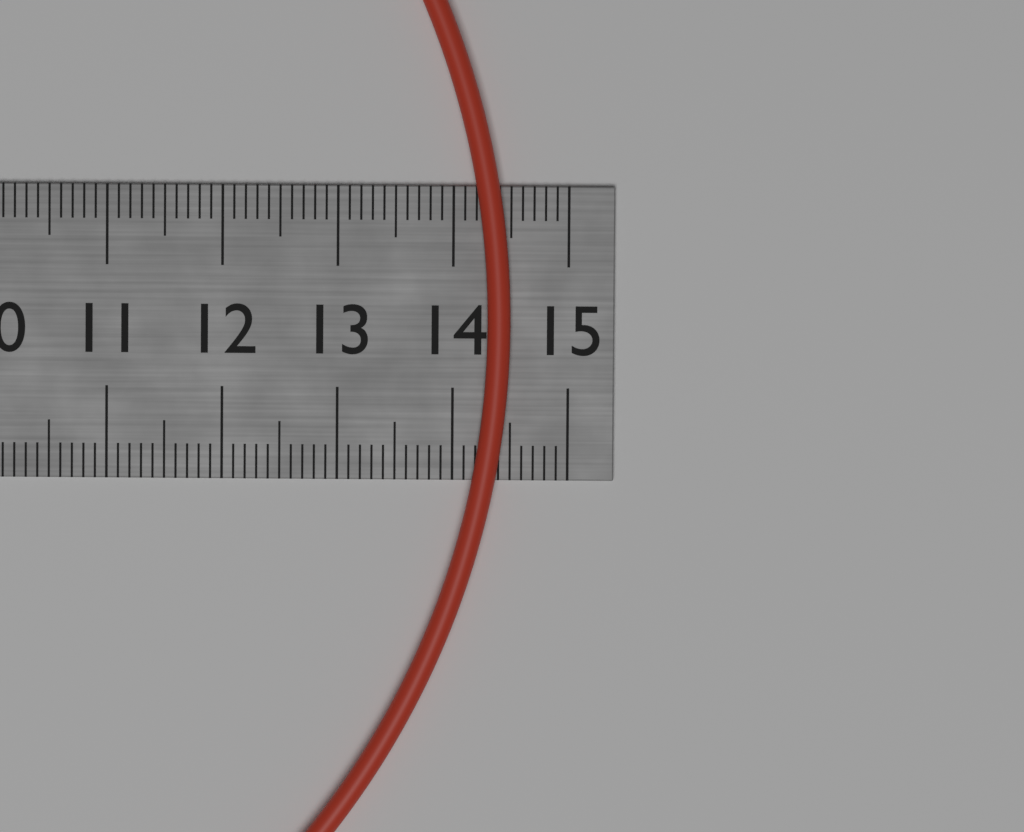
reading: 14.5 cm
